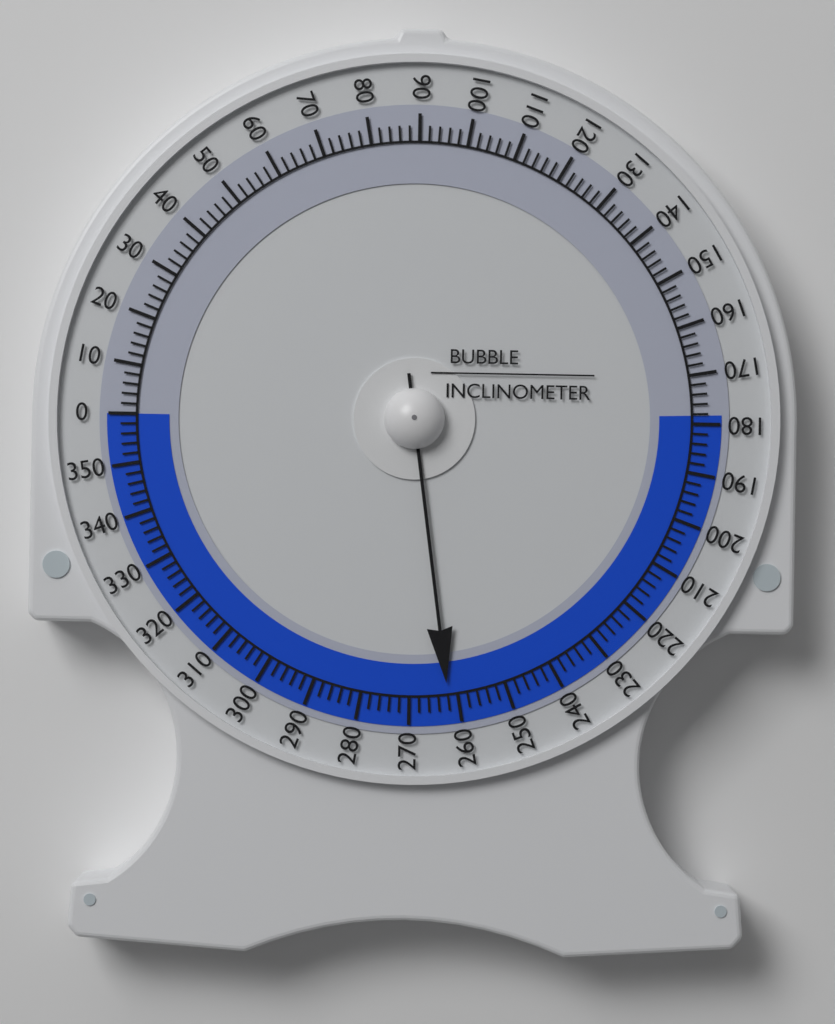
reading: 262 (no unit)
